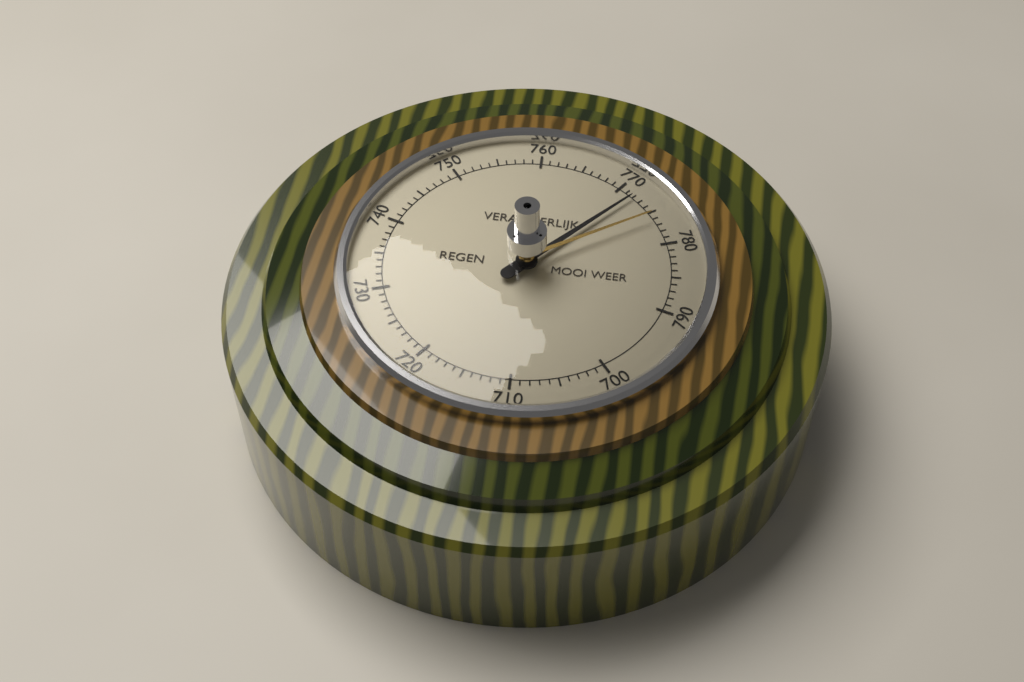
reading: 772 (no unit)
